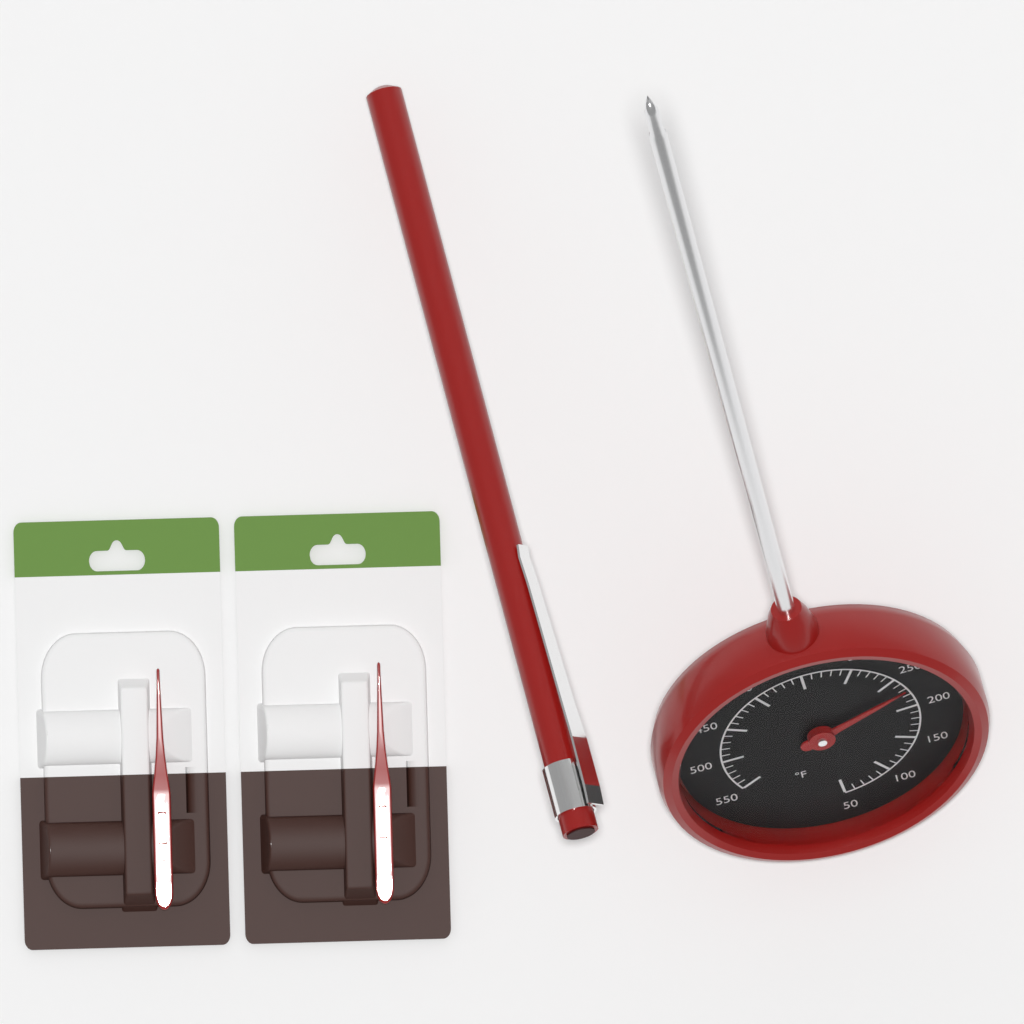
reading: 230 °F
